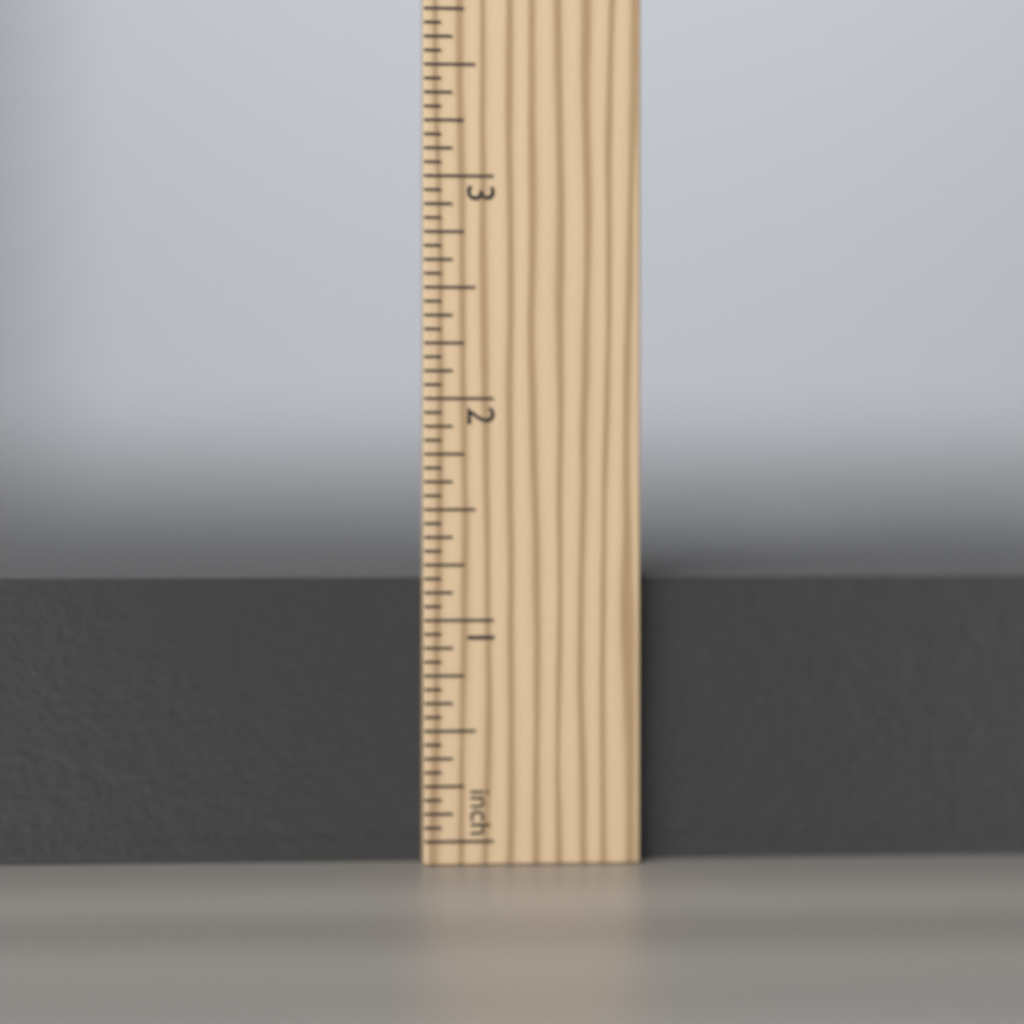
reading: 1.1875 in
